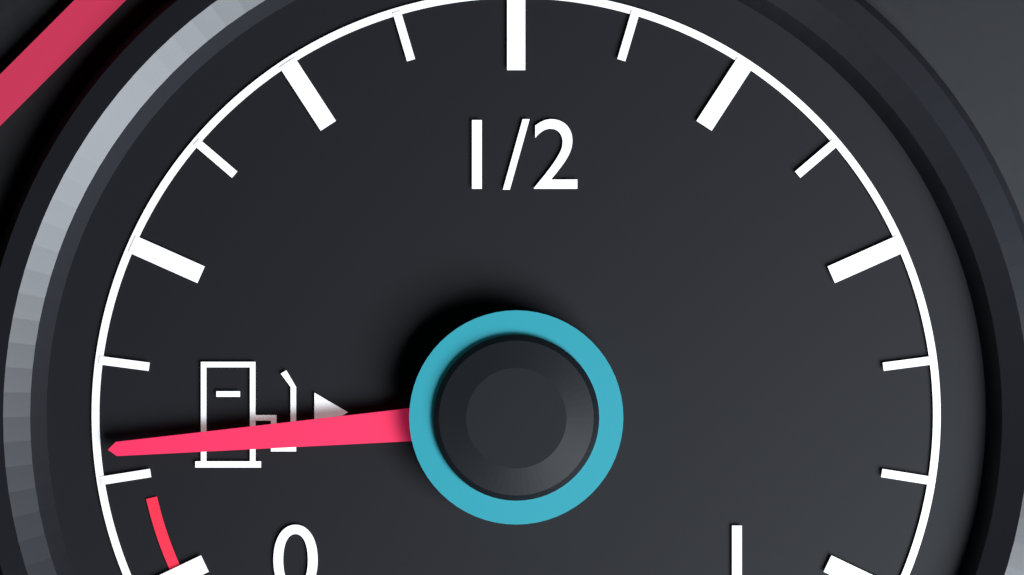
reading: 0.090000 (no unit)
